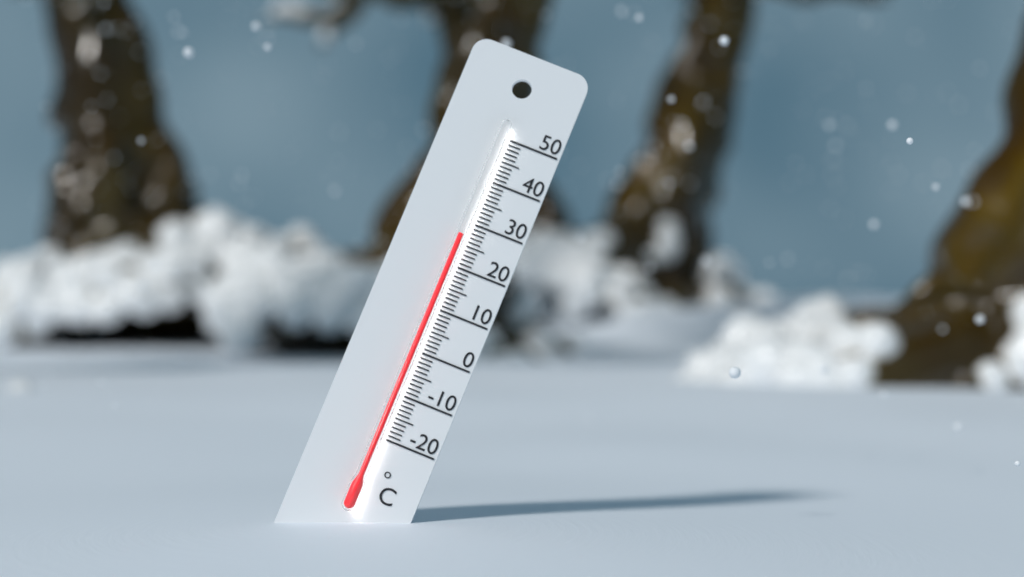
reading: 27 °C
